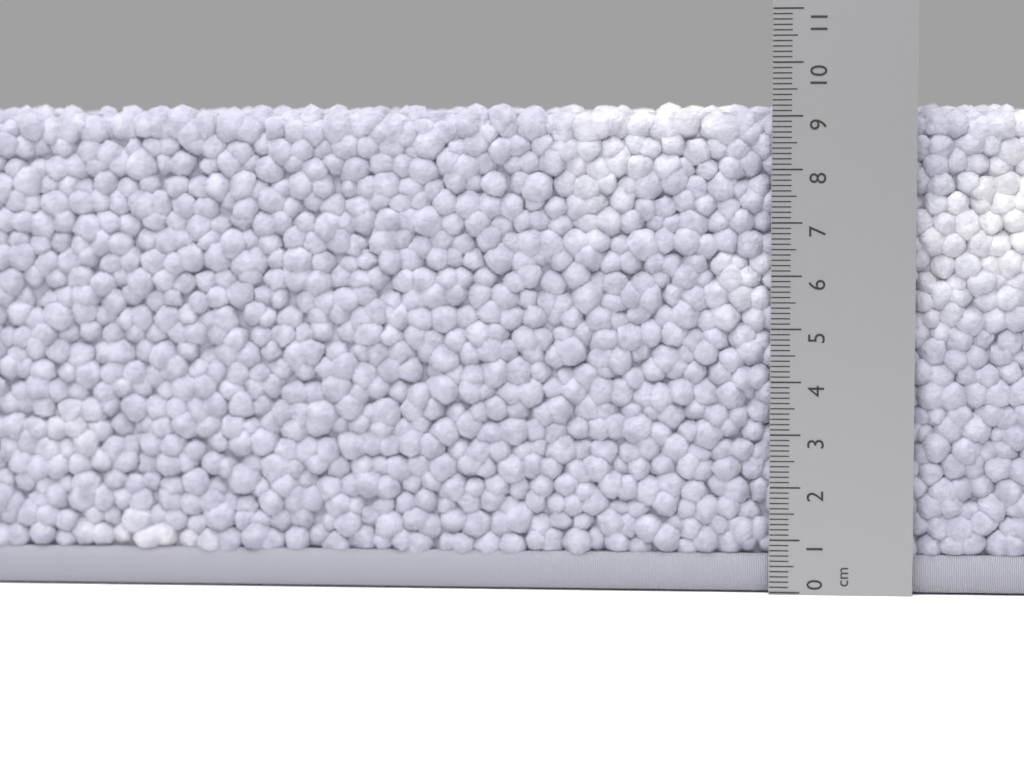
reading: 9.3 cm
